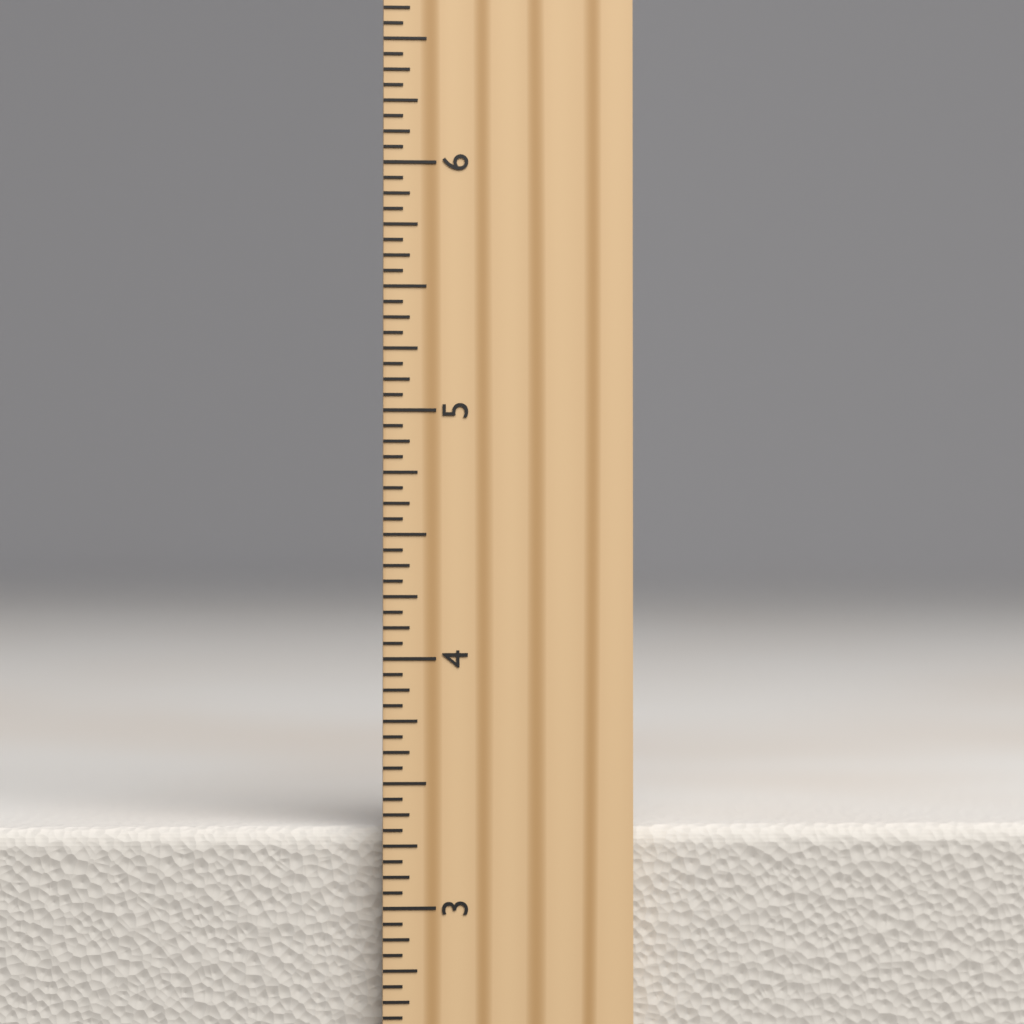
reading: 3.3125 inch
